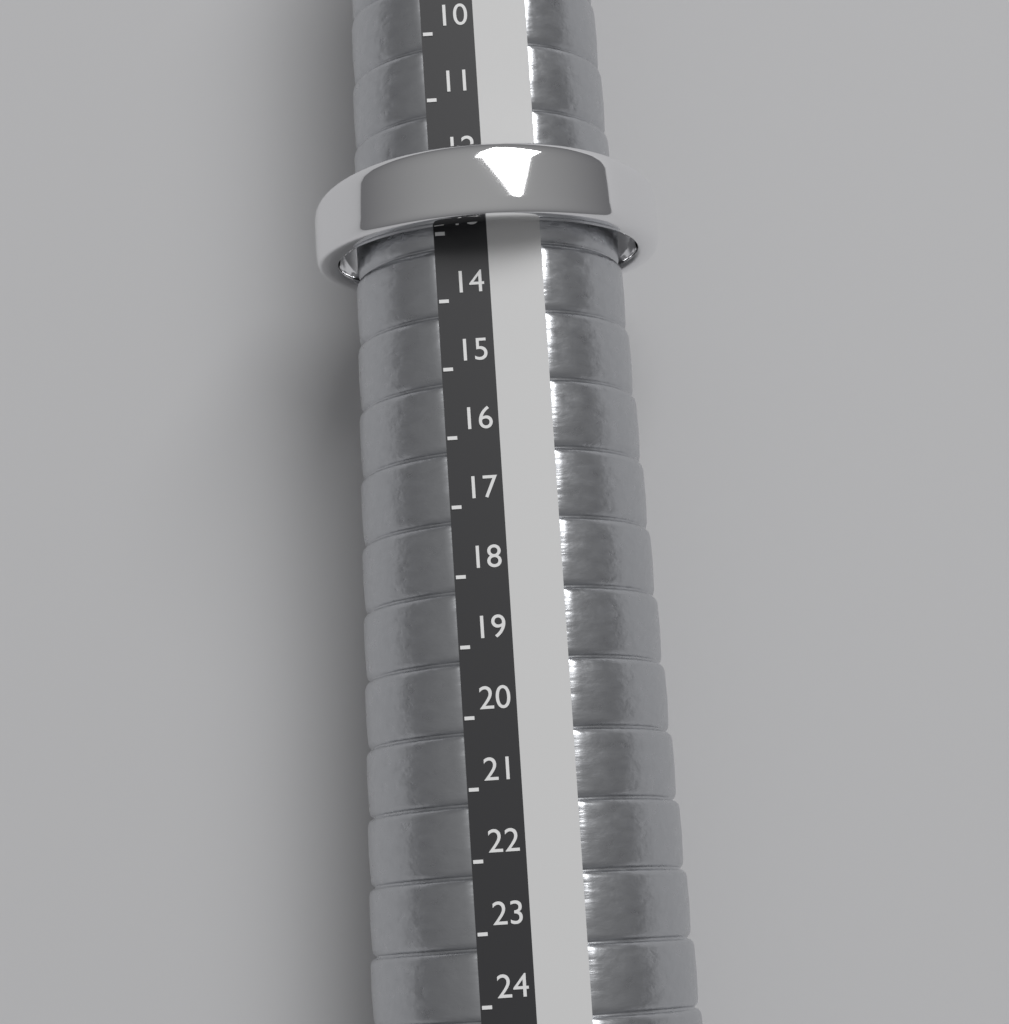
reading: 13 (no unit)
